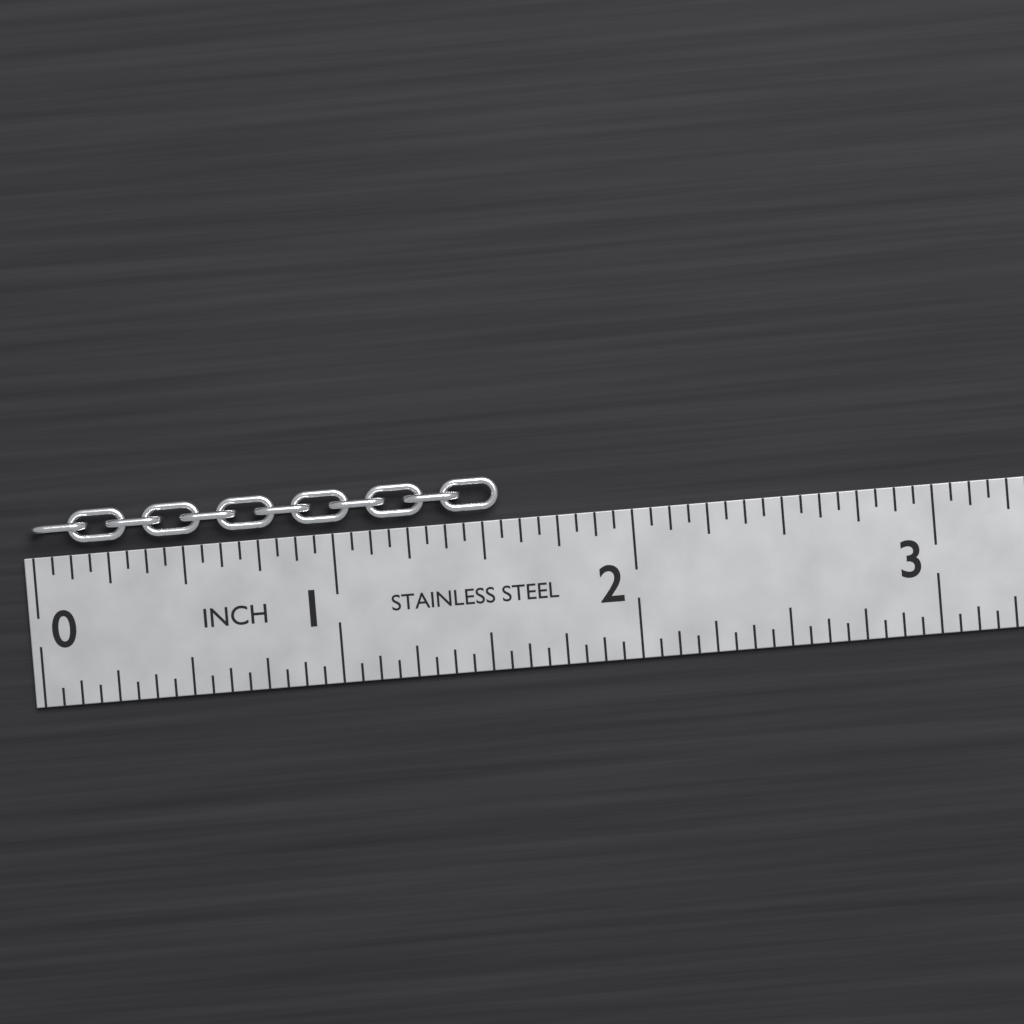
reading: 1.5625 in
